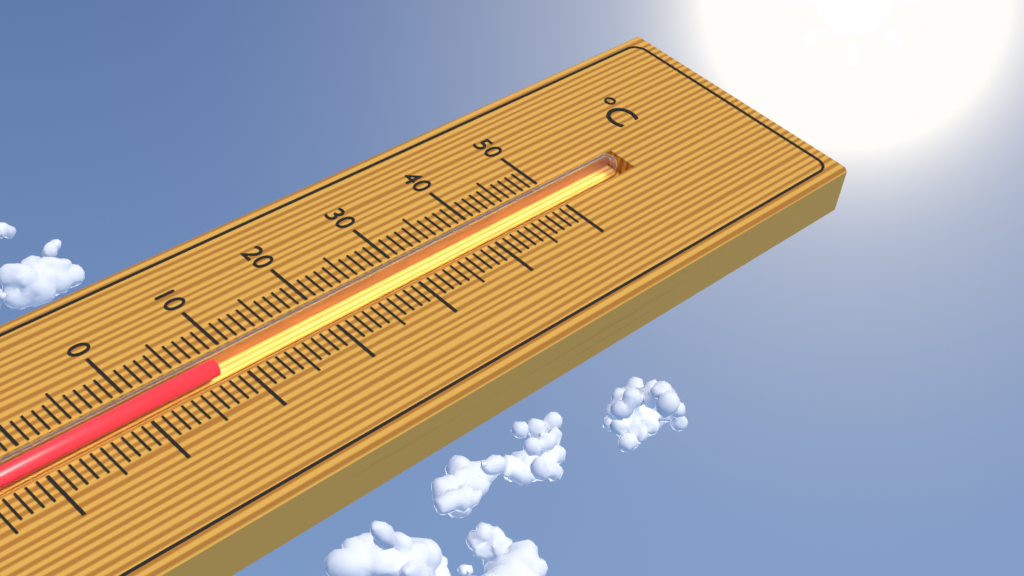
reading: 8 °C
